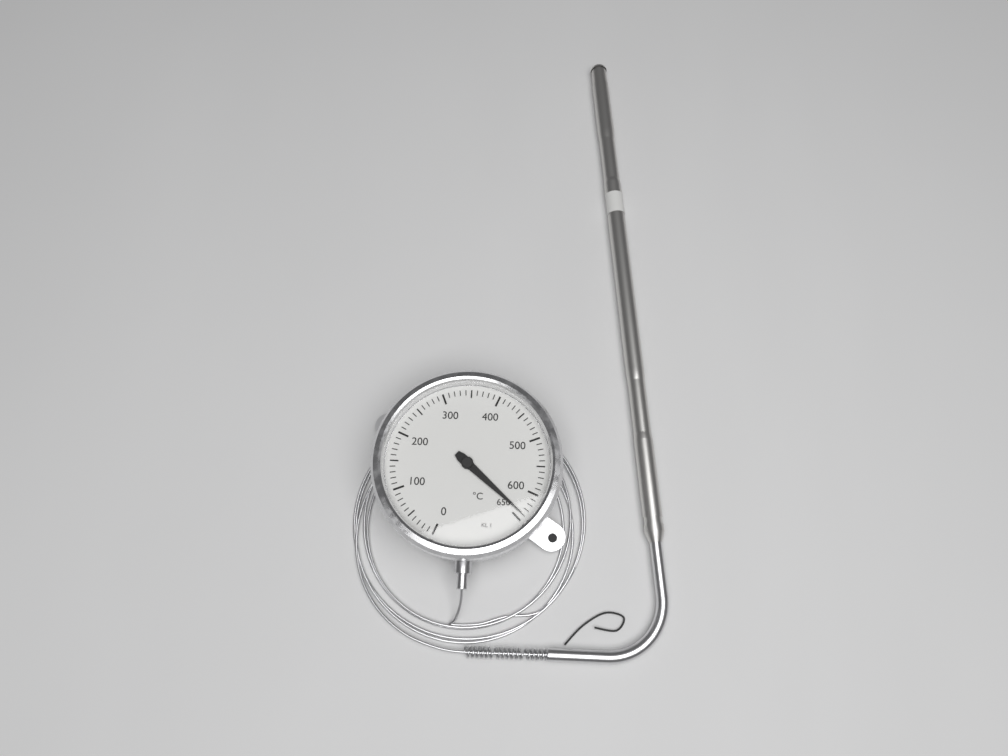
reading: 640 °C
